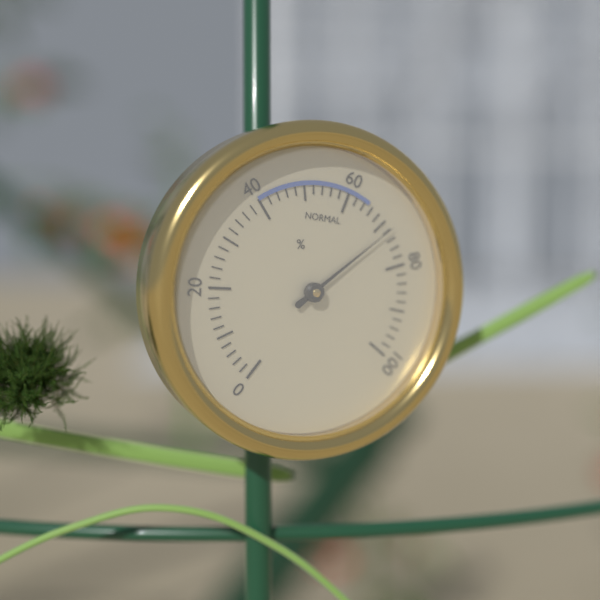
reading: 72 %
